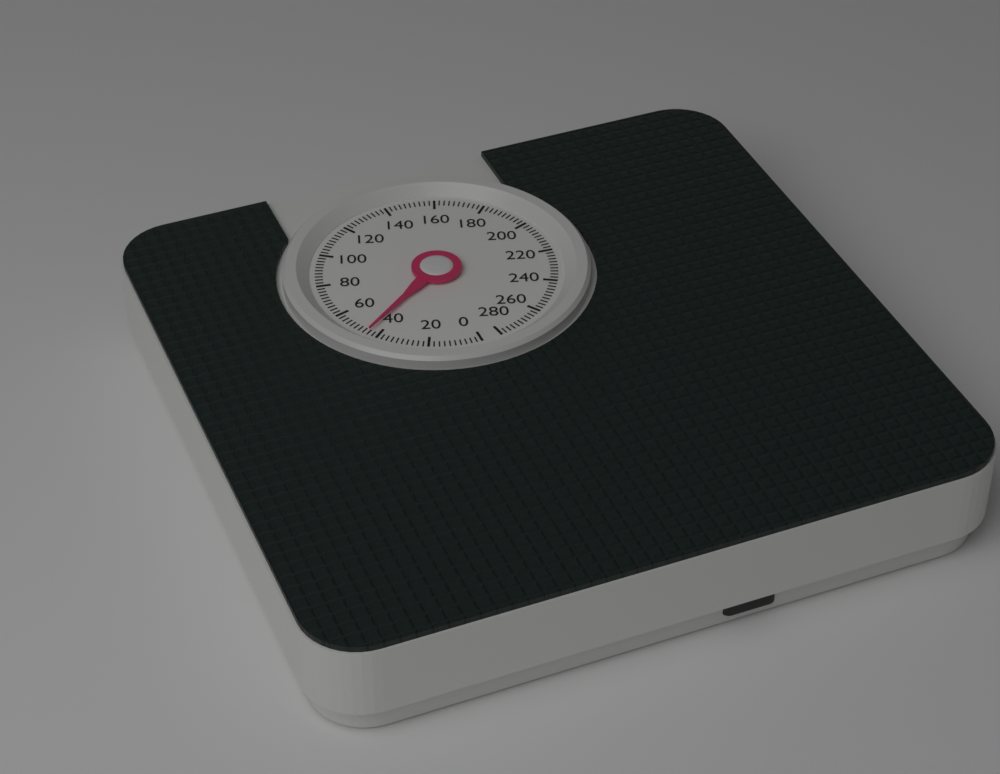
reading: 44 (no unit)
